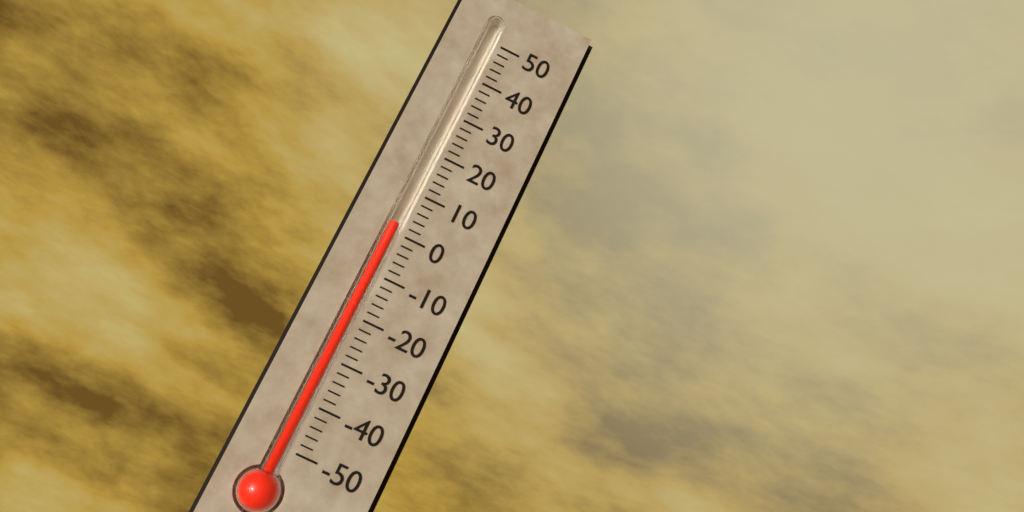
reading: 2 (no unit)
